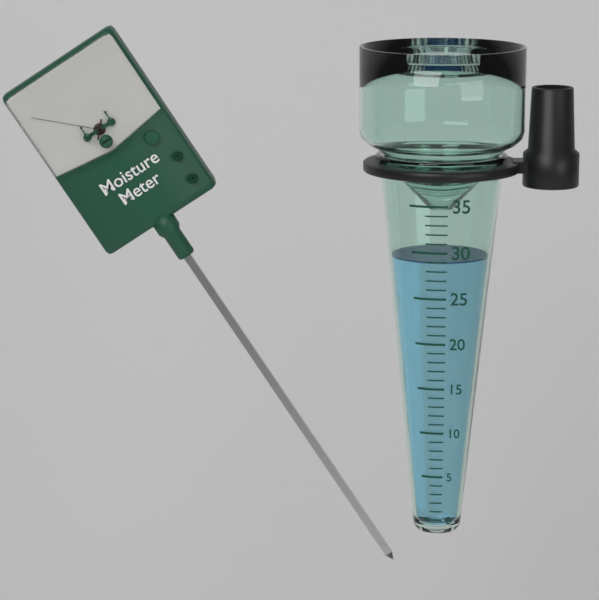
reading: 29 (no unit)
